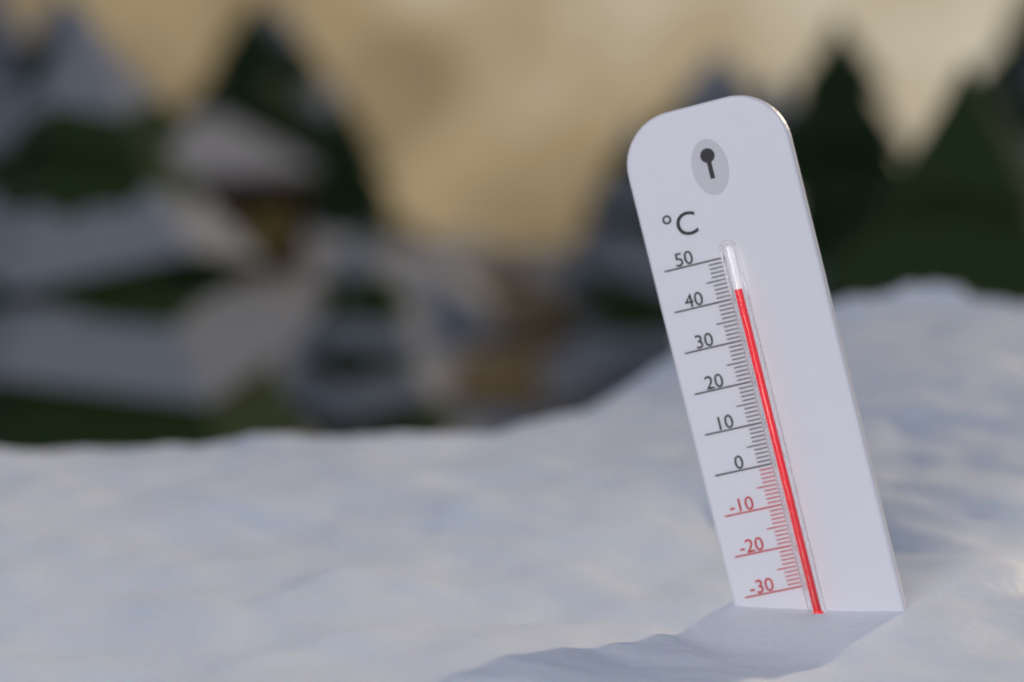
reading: 42 °C
